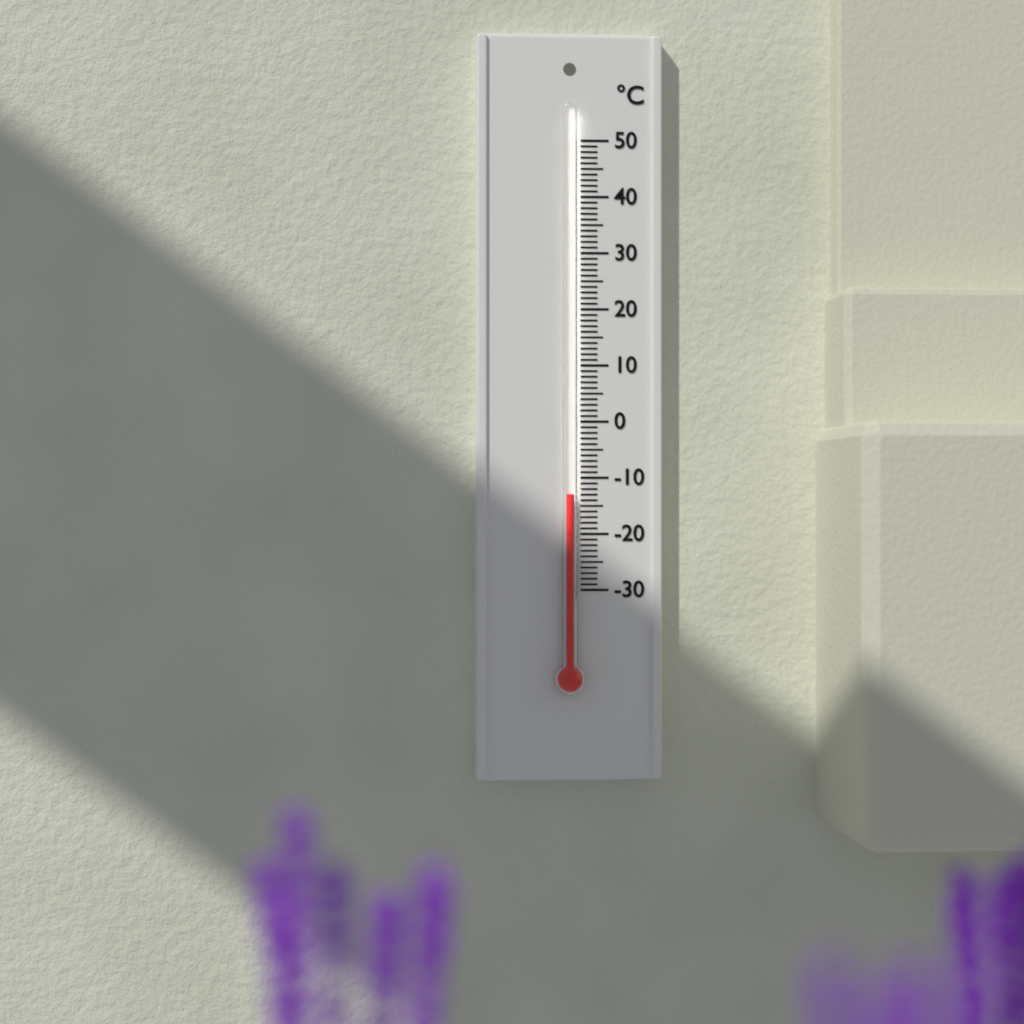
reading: -13 °C
